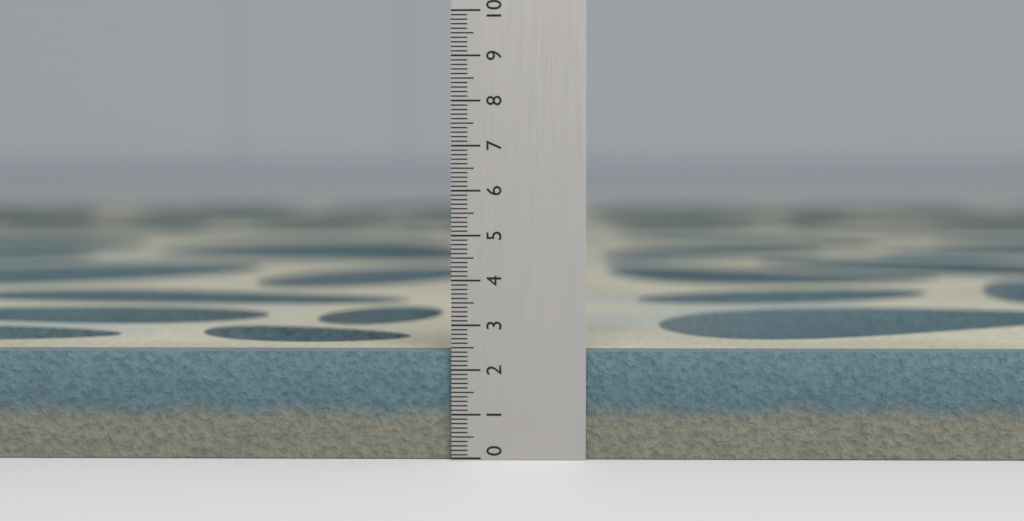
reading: 2.4 (no unit)
